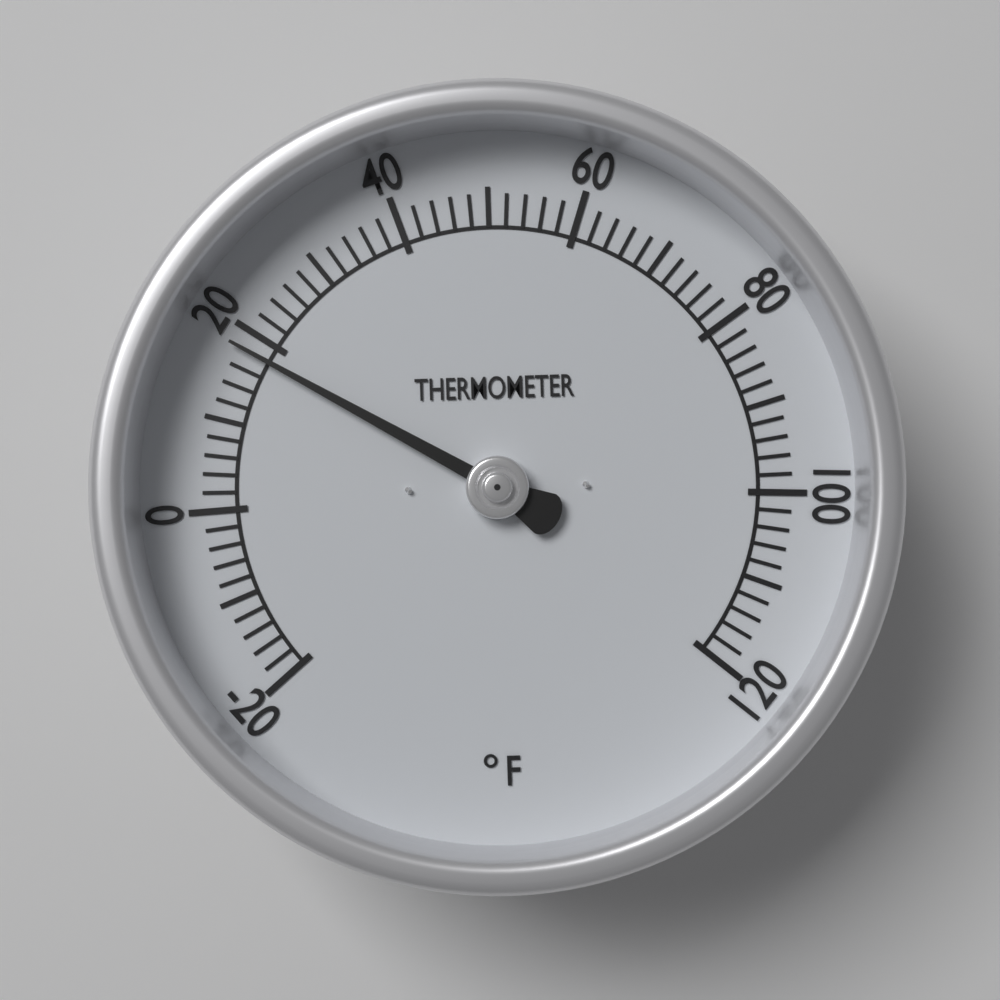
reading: 18 °F
